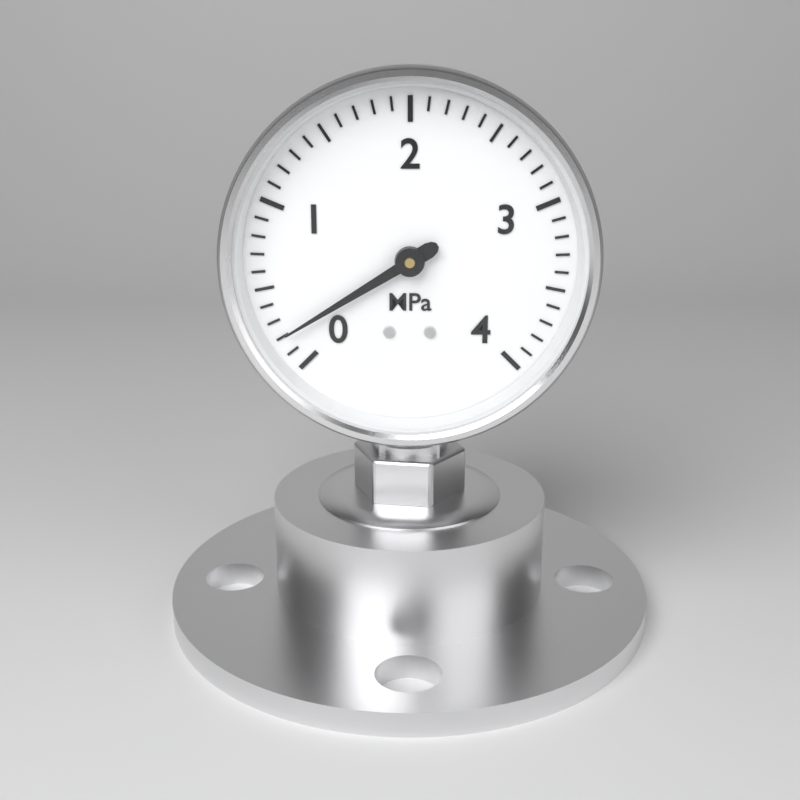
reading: 0.2 MPa
